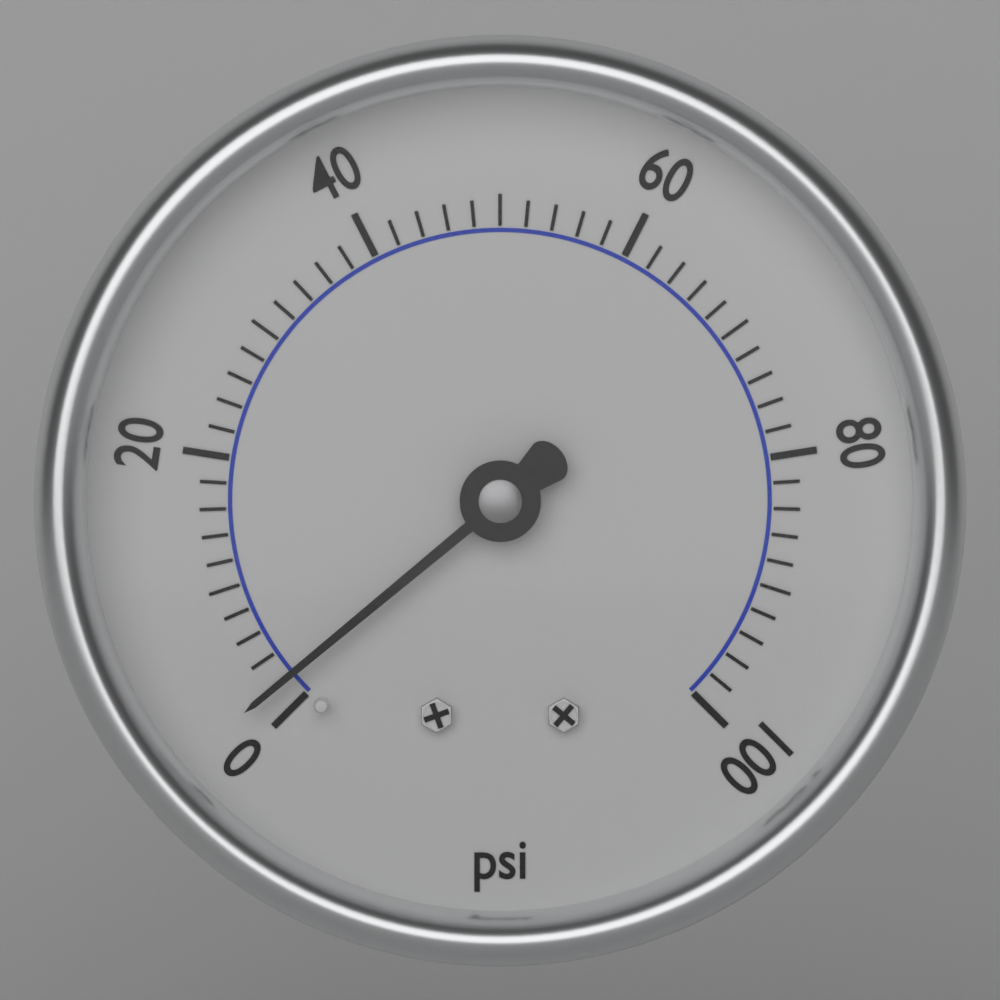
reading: 2 psi
